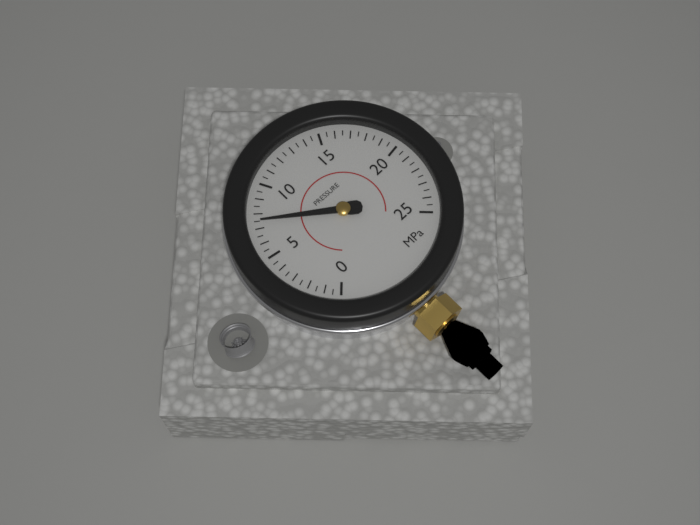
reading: 7.5 MPa
